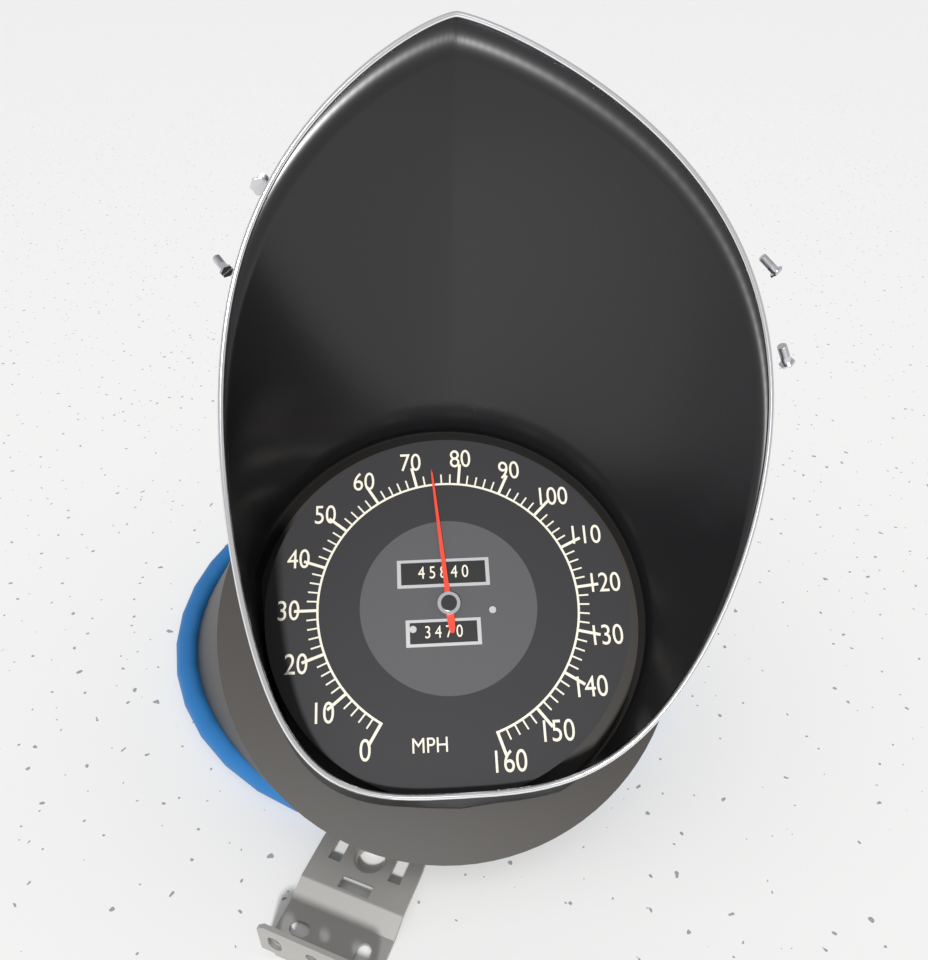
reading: 74 MPH
